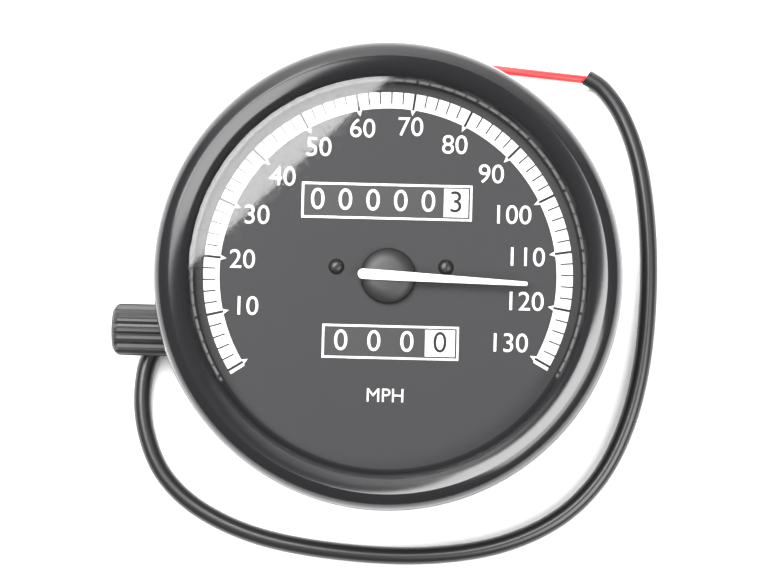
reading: 116 MPH
